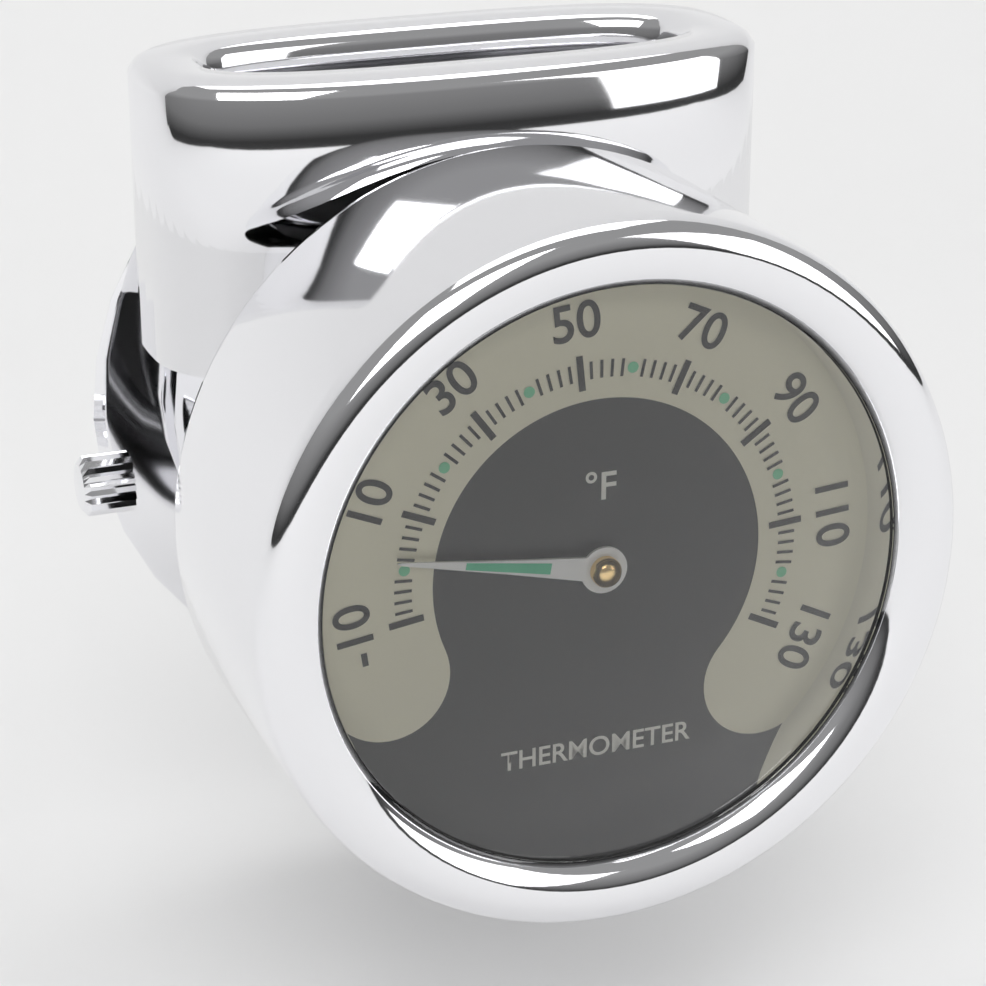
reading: 2 °F
